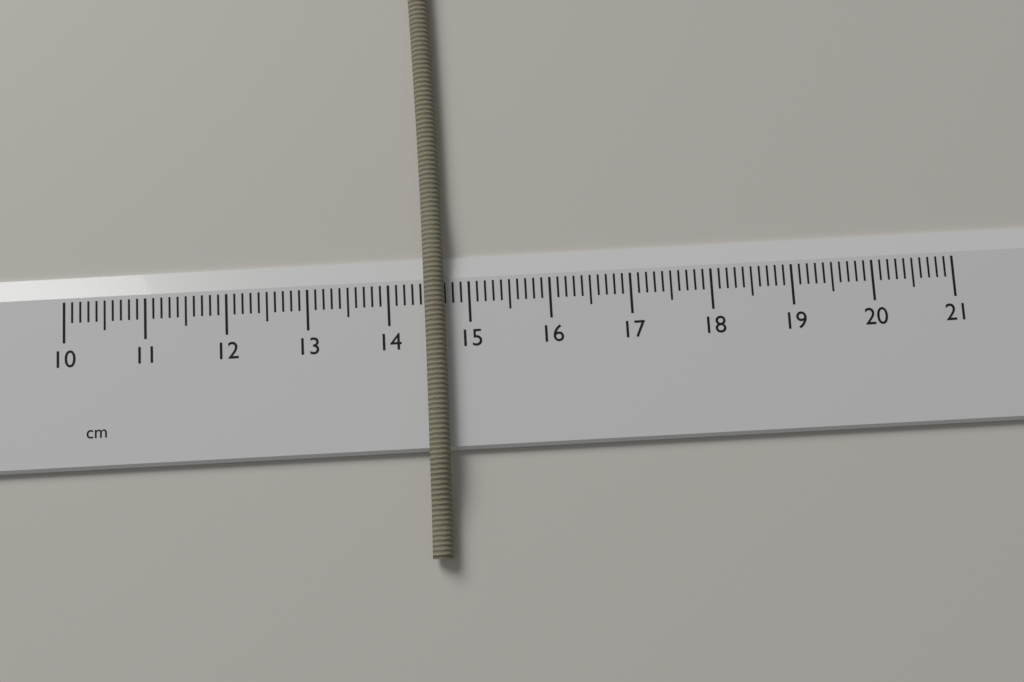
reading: 14.7 cm
